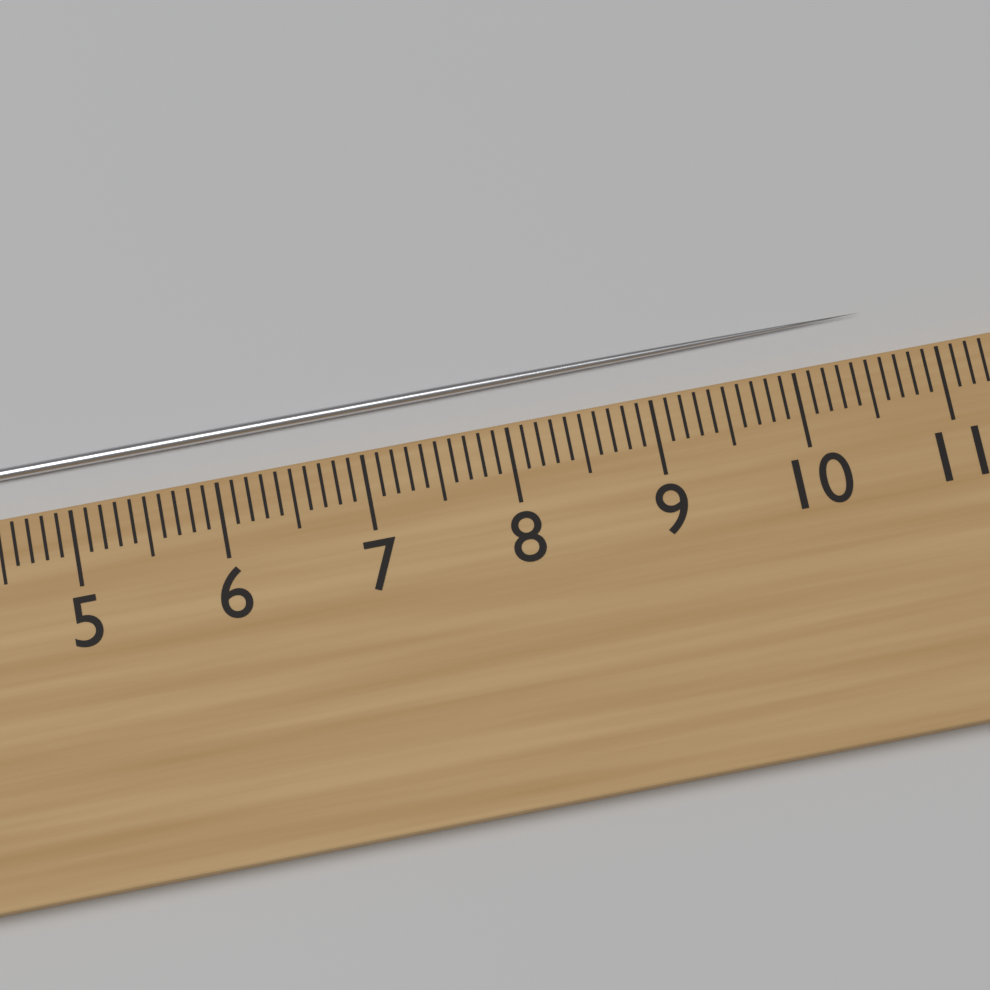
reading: 10.6 cm
